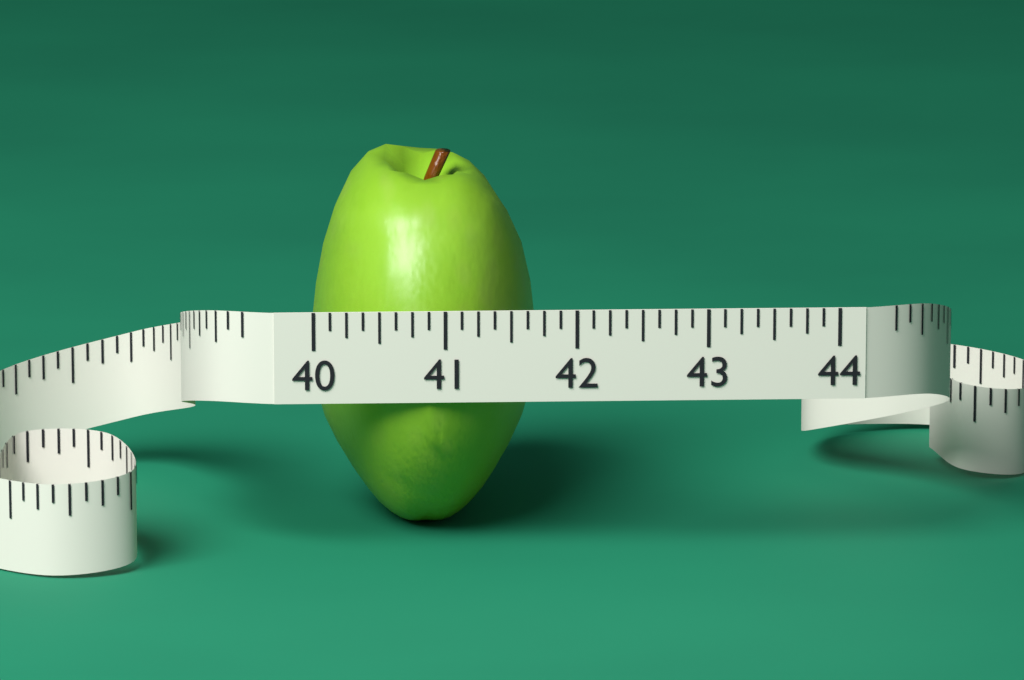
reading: 41.750 (no unit)
